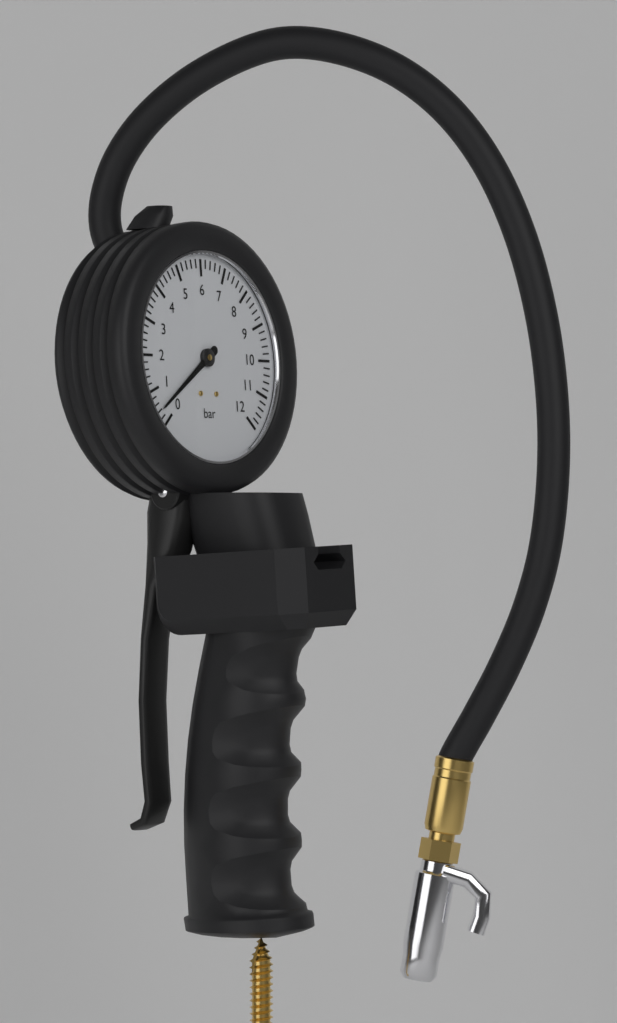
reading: 0.4 bar
